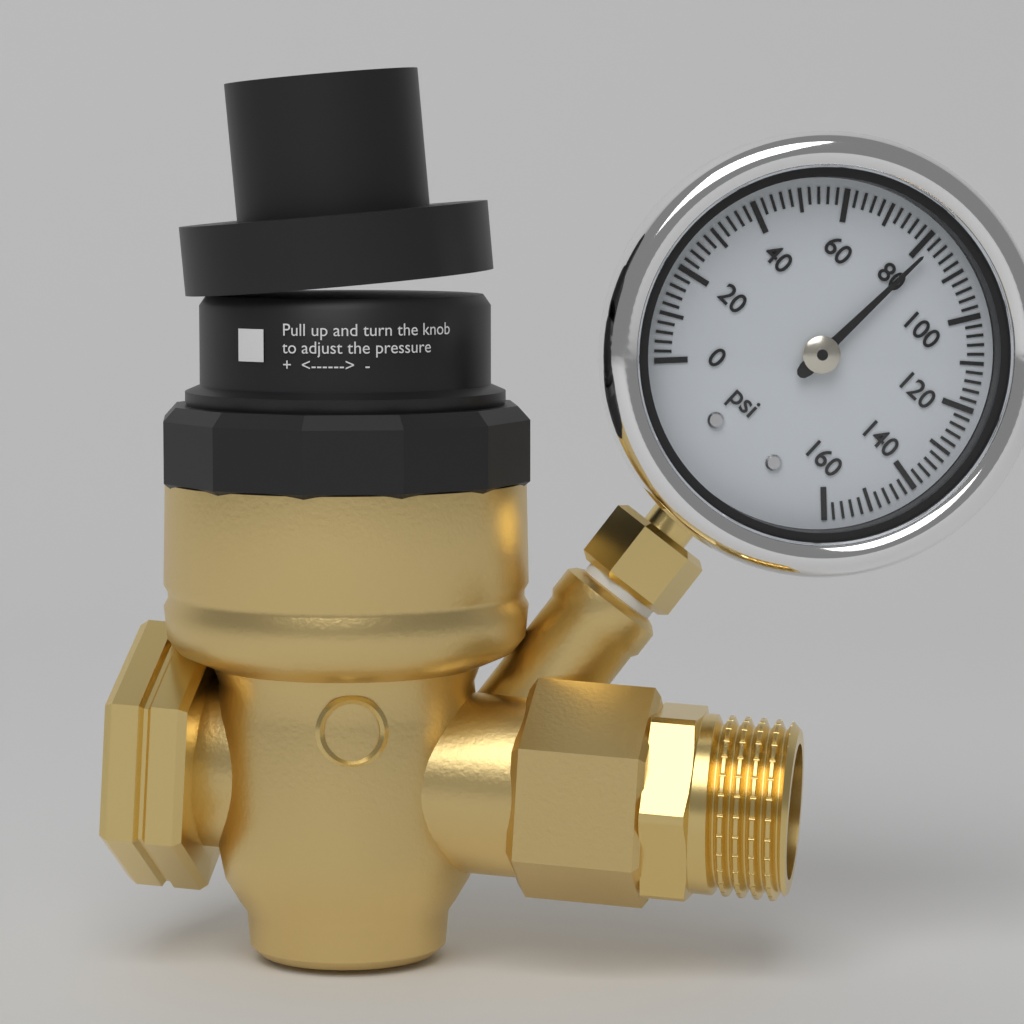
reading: 82 psi
